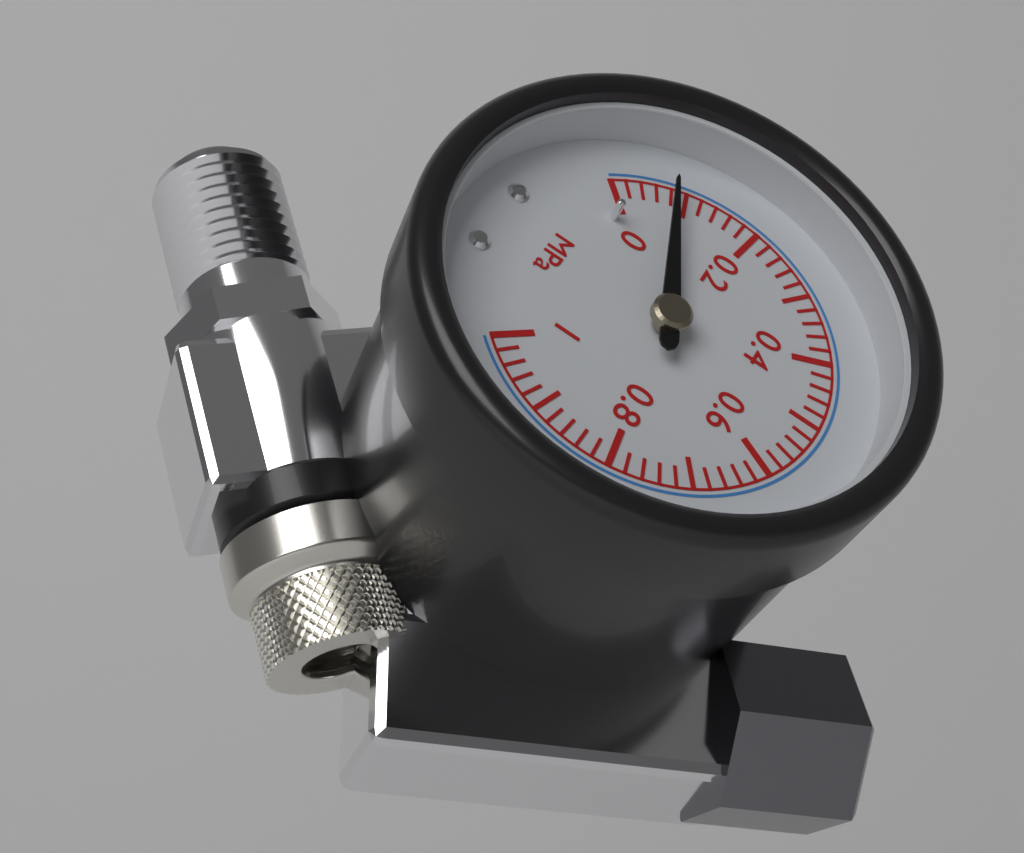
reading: 0.08 MPa
